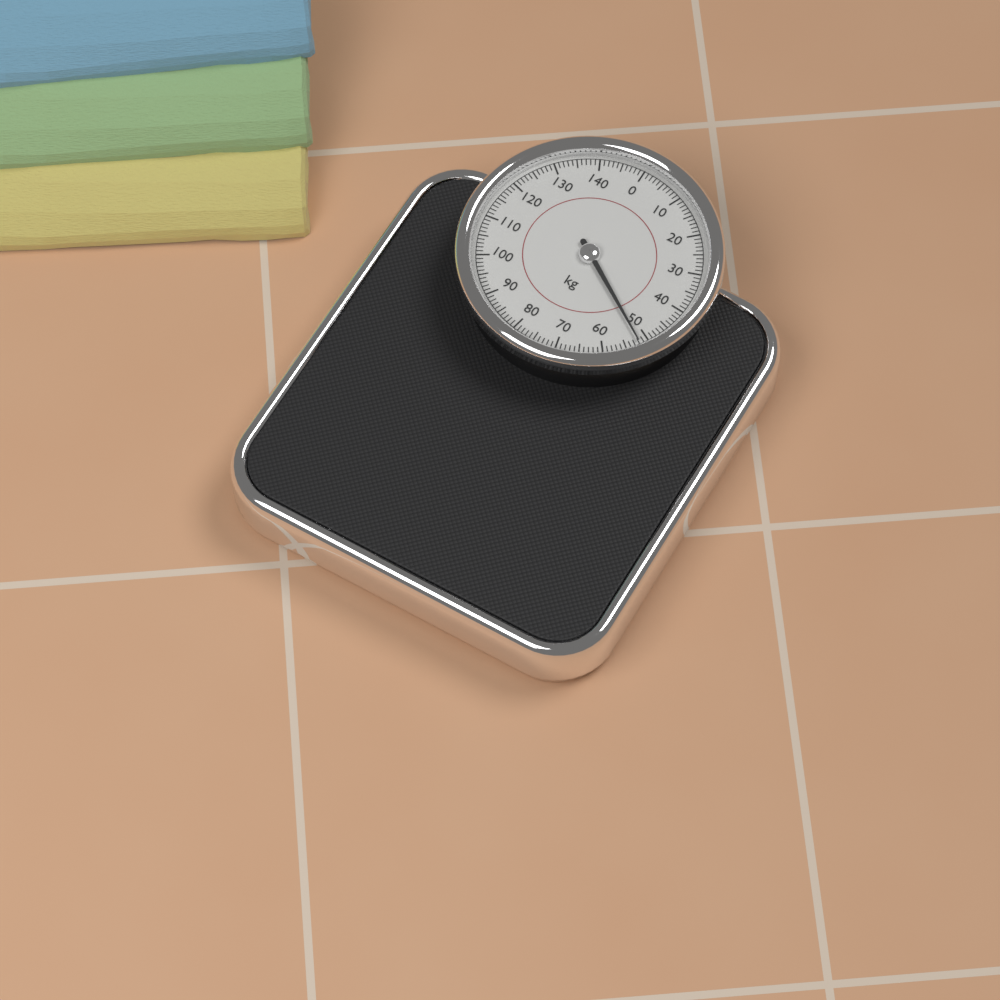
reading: 52 kg
